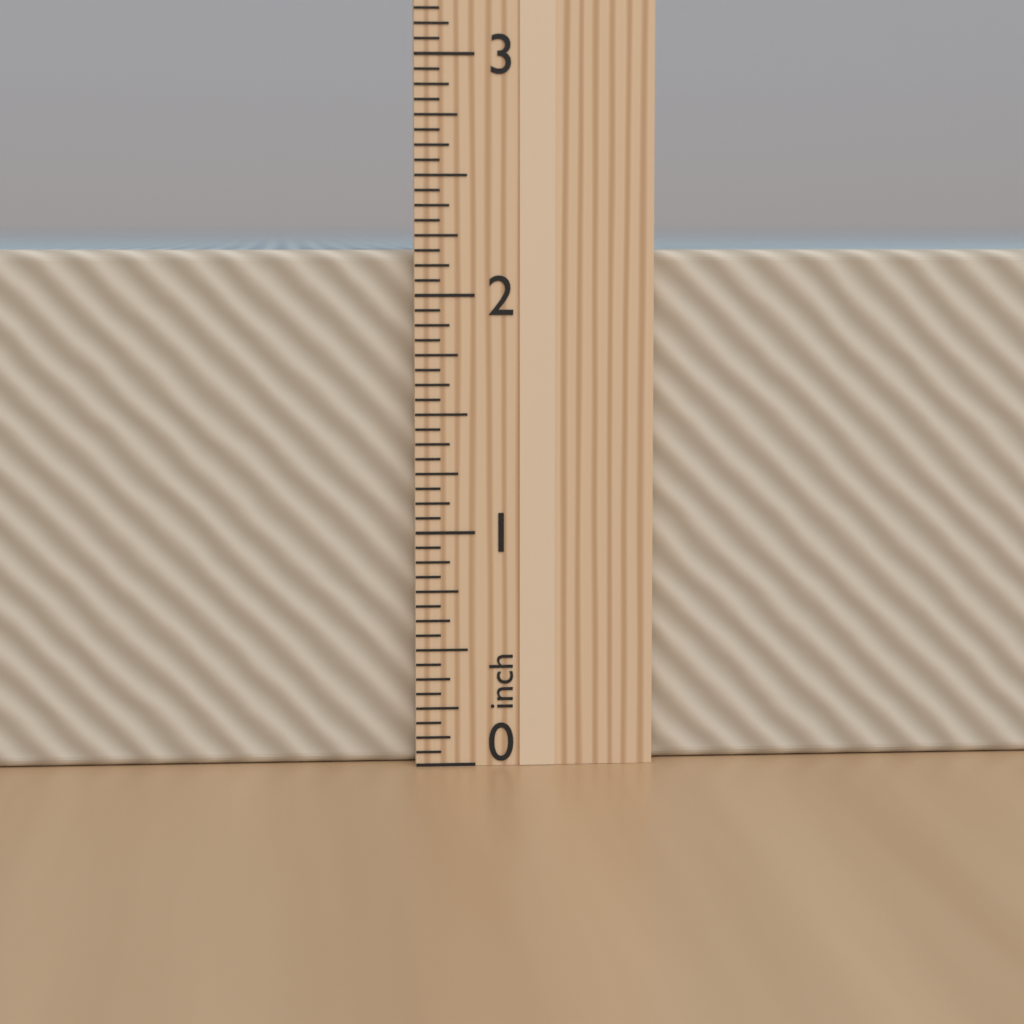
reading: 2.1875 in
